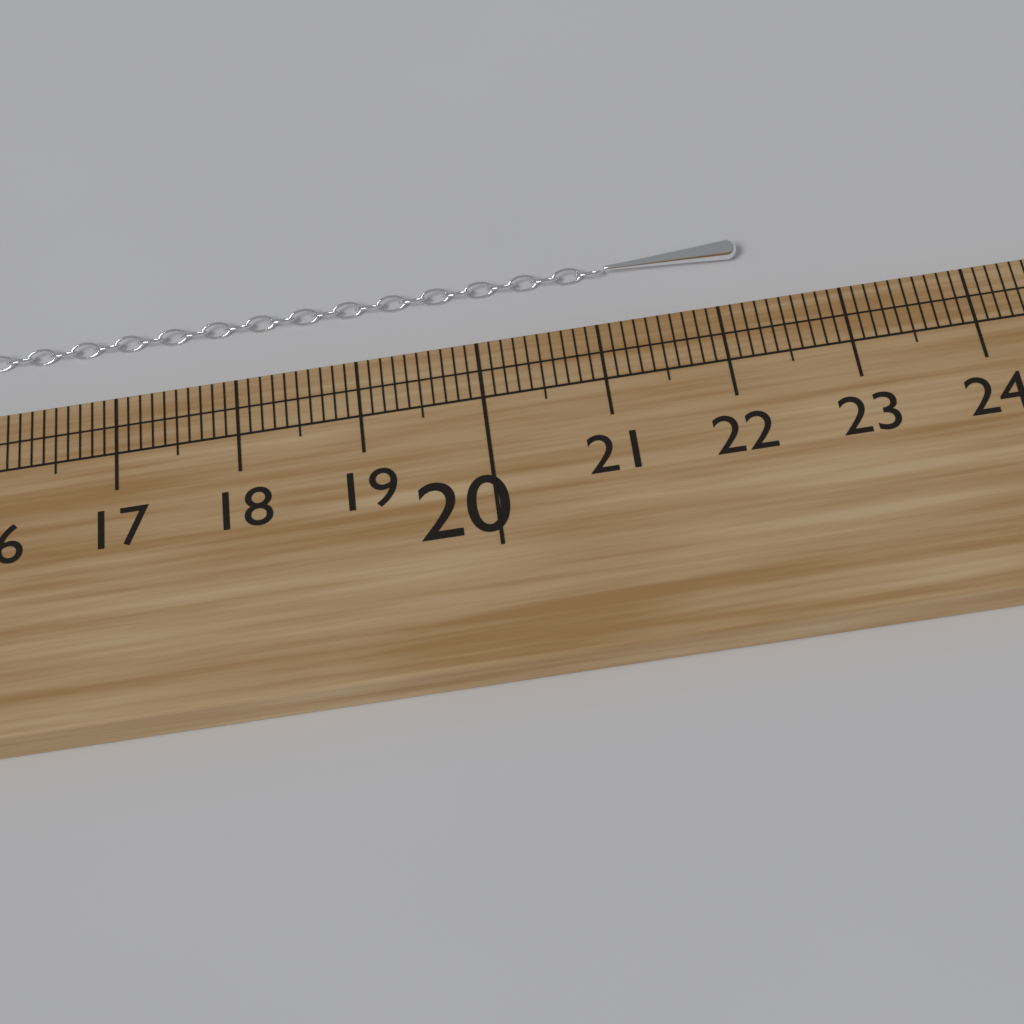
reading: 22.3 cm
